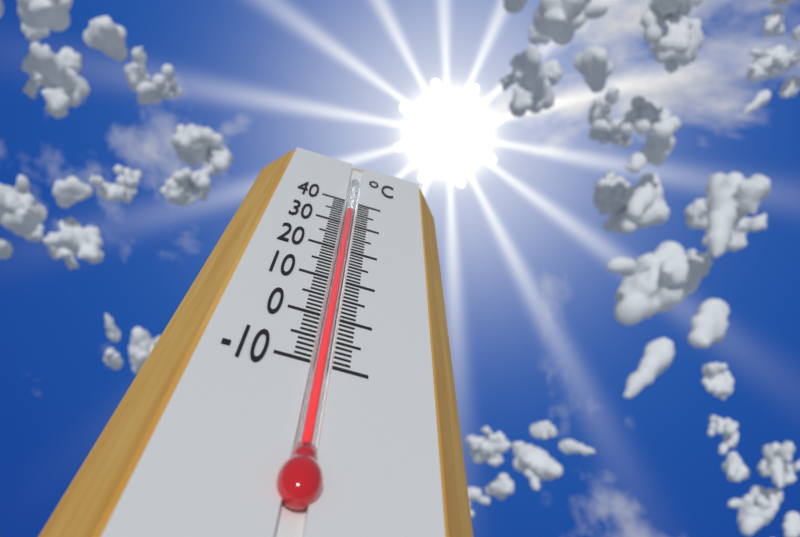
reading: 36 °C
